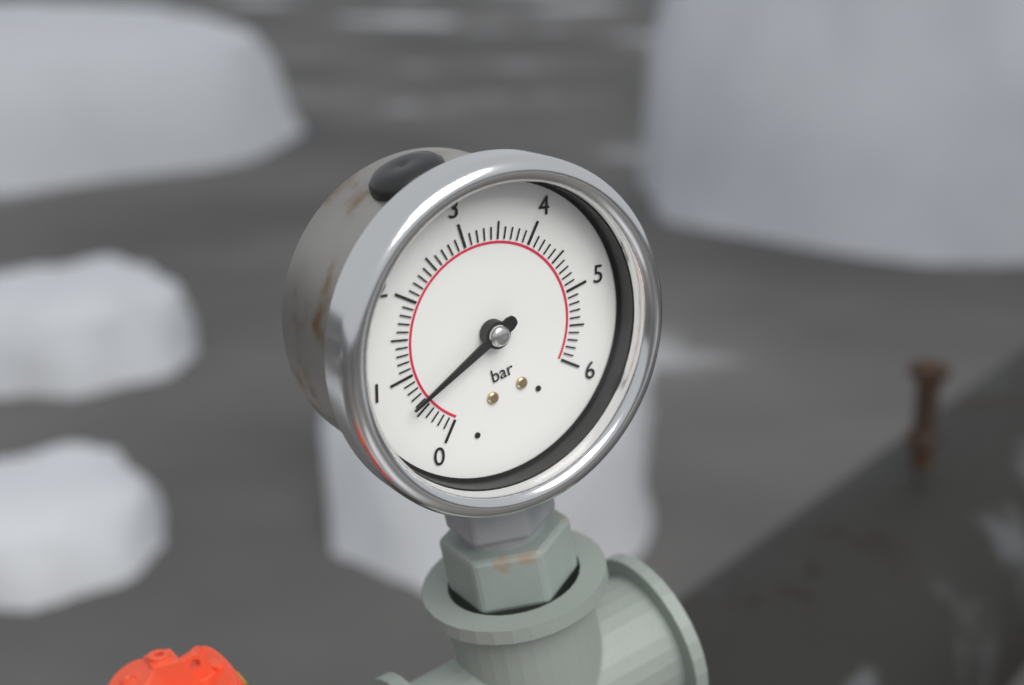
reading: 0.65 bar
